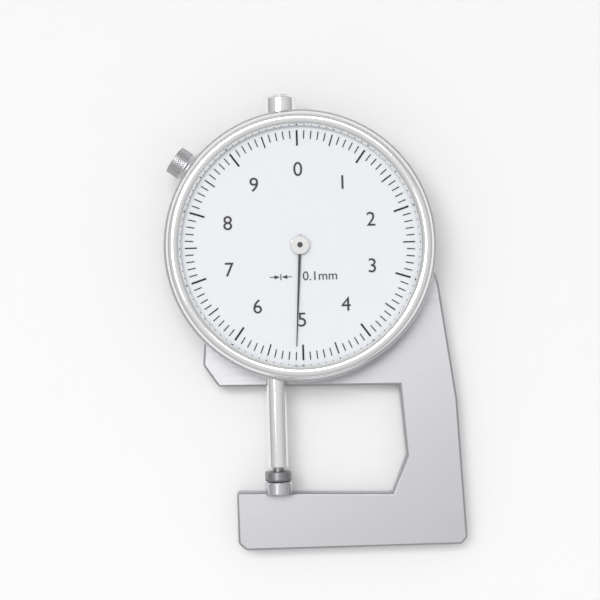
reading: 5.1 mm
